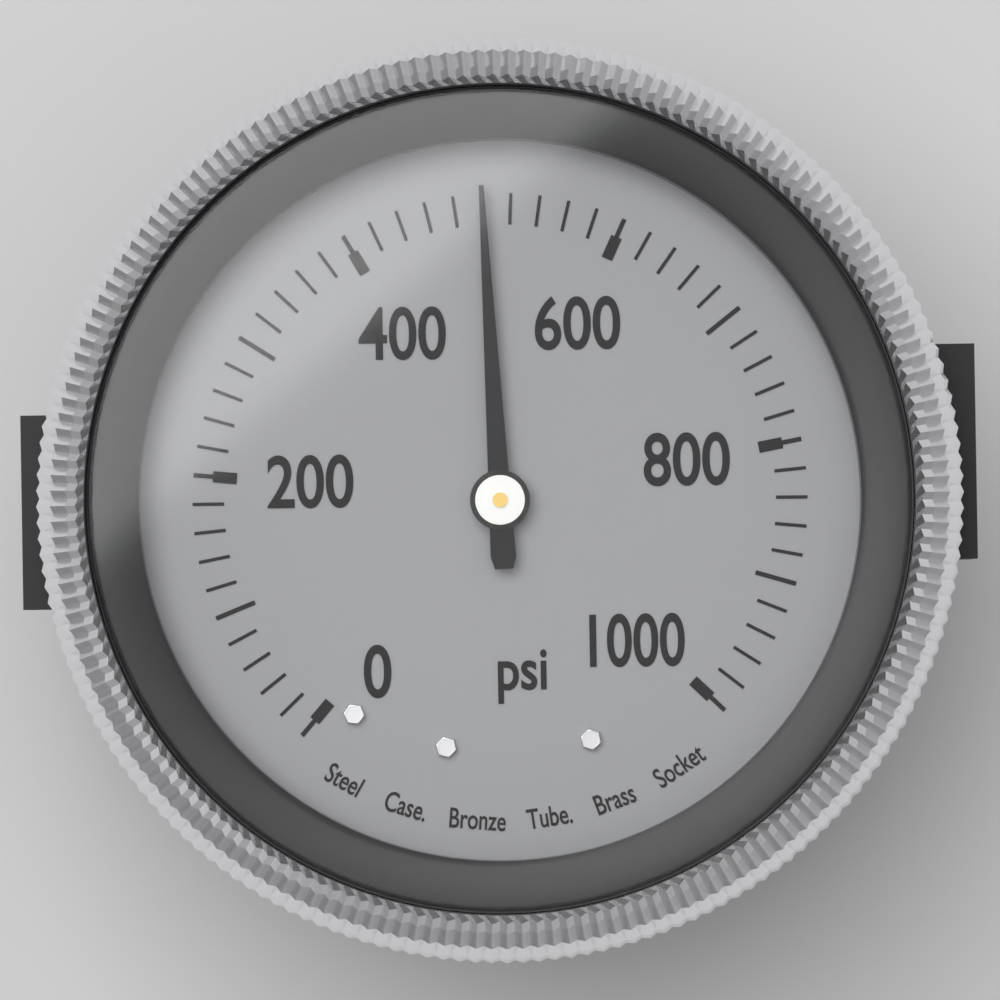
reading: 500 psi
